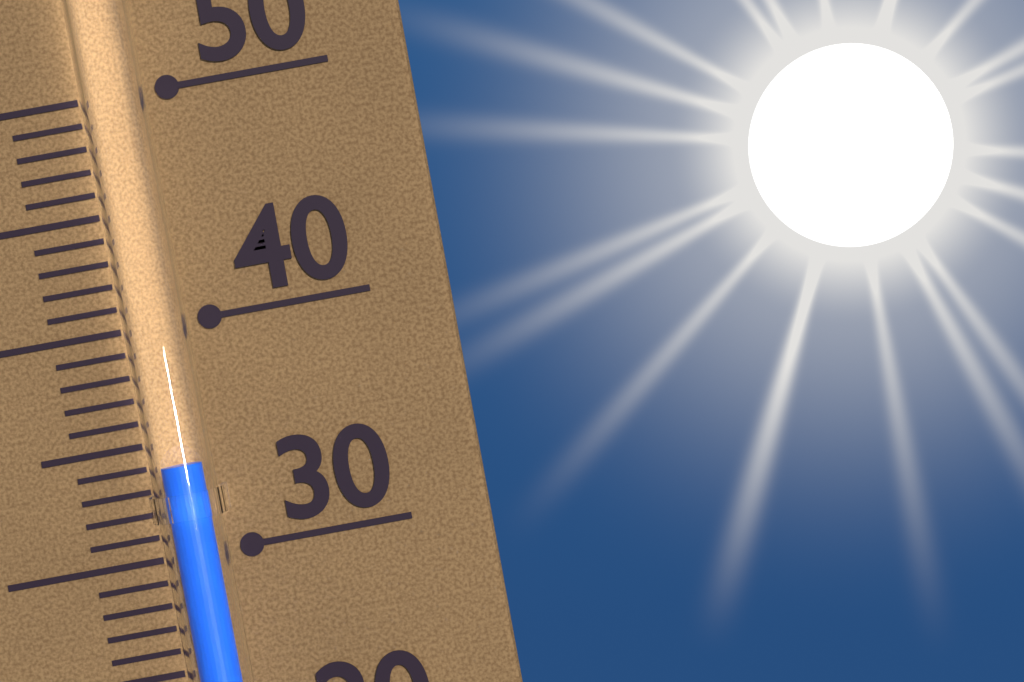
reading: 34 (no unit)
